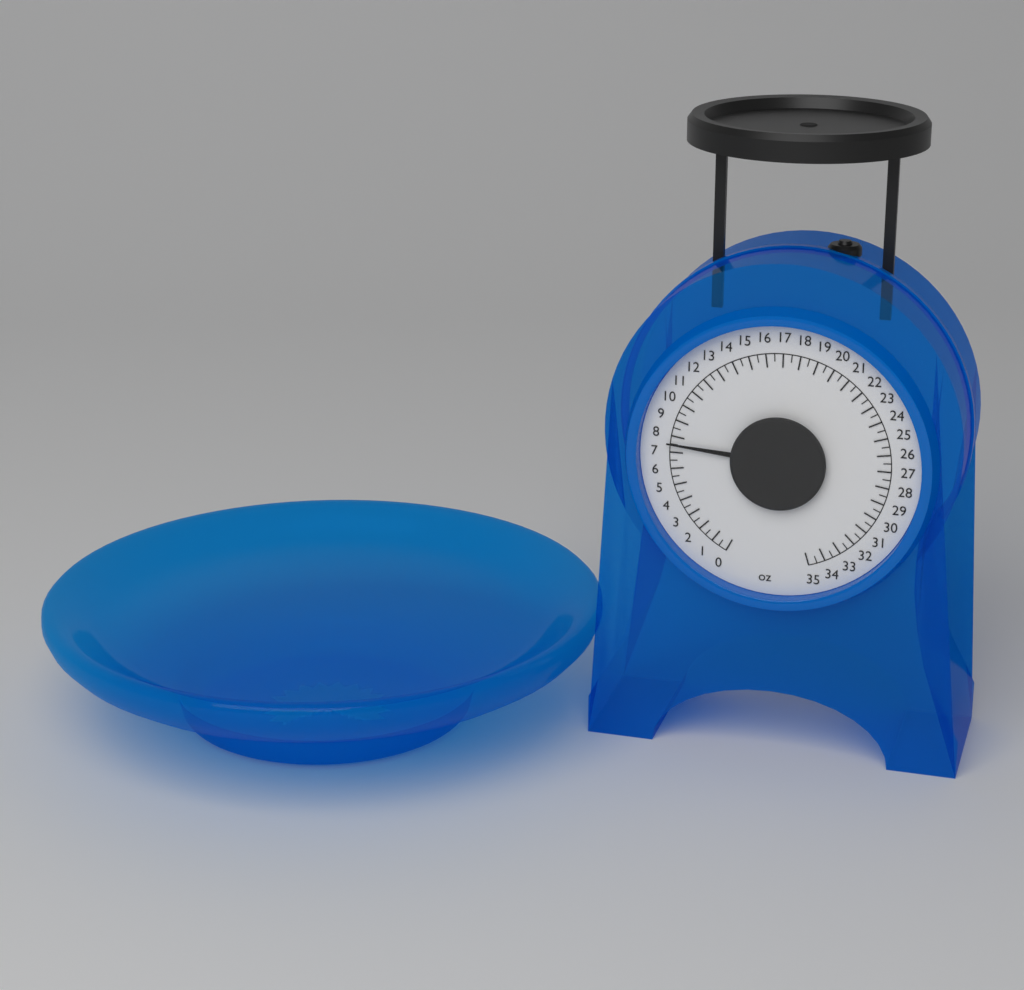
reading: 7.5 oz
